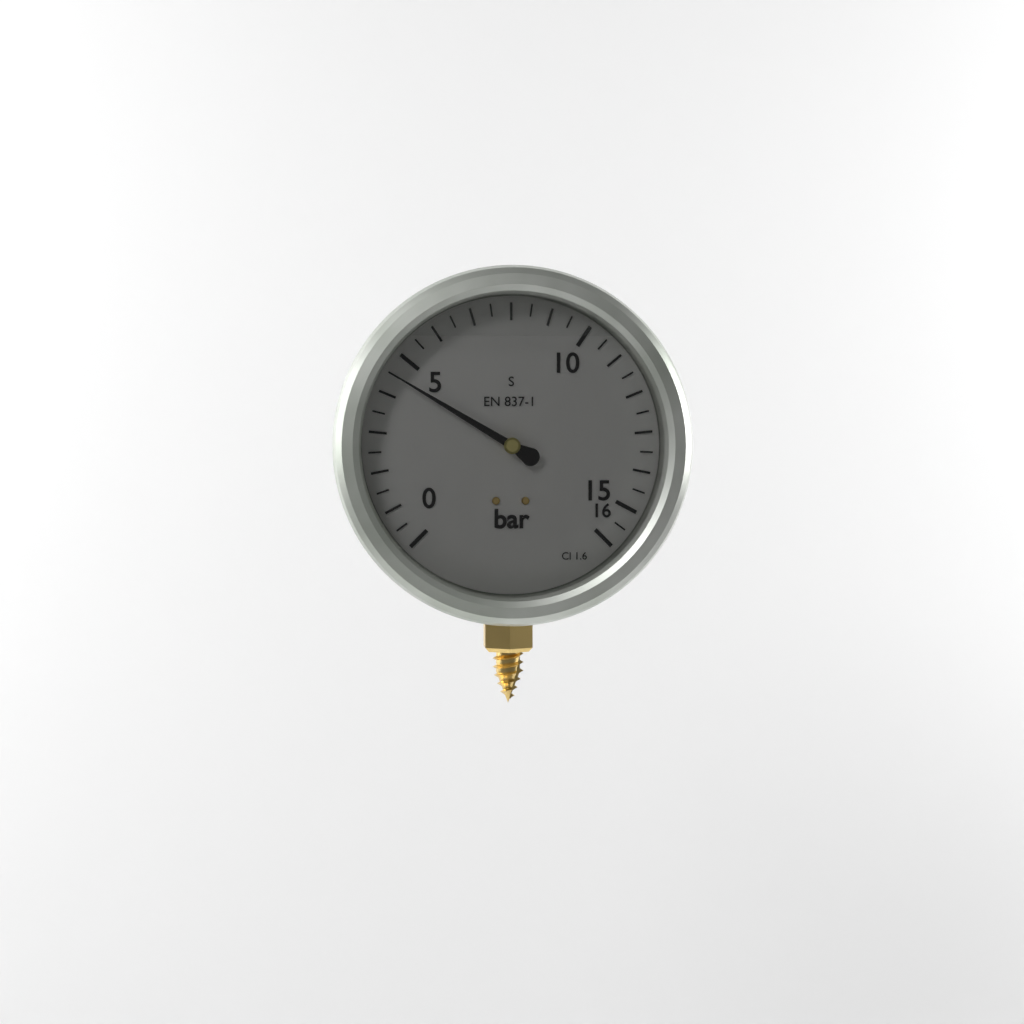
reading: 4.5 bar
